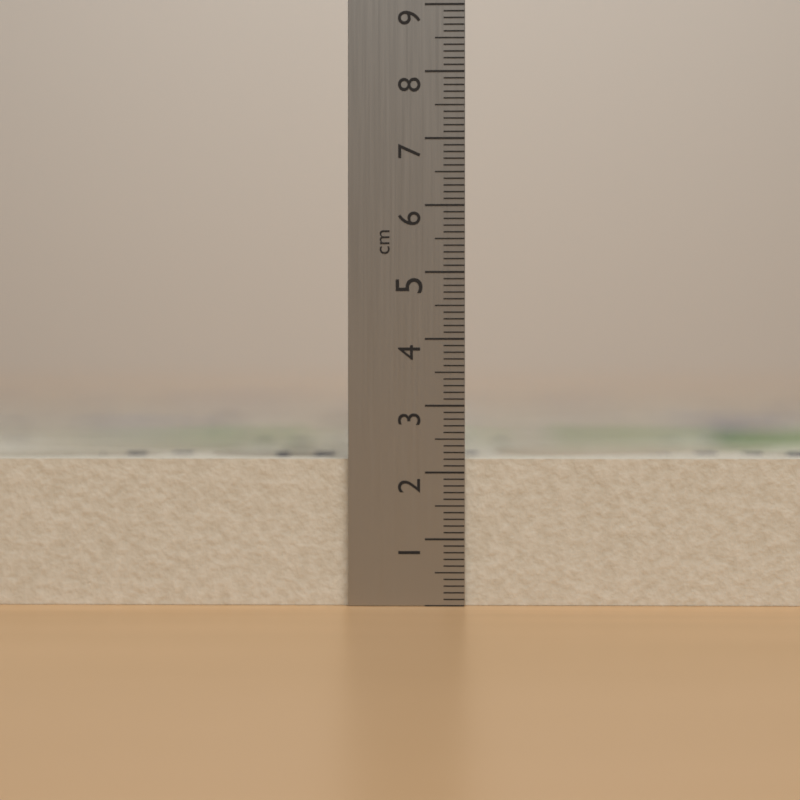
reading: 2.2 cm
